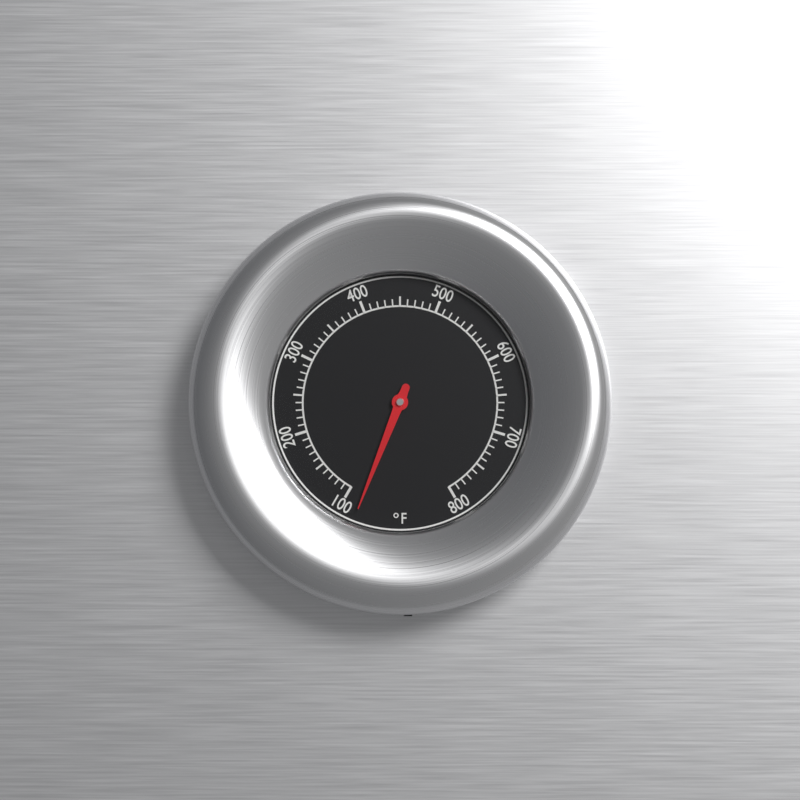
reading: 80 °F
